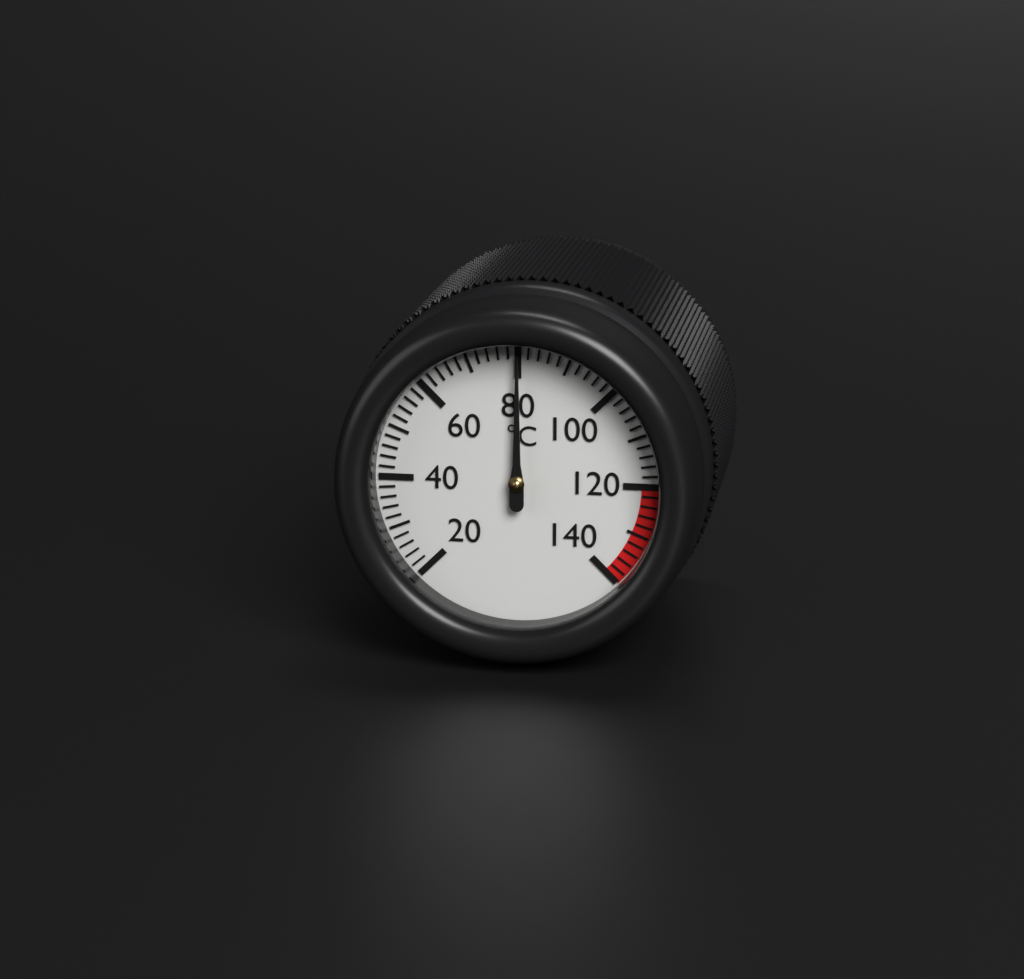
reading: 80 °C
